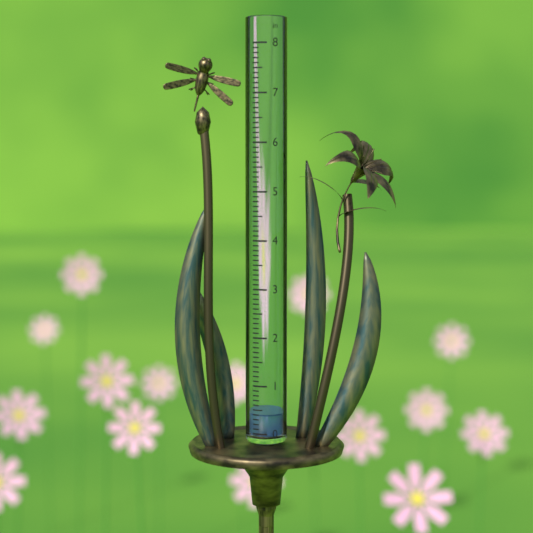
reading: 0.4 in
